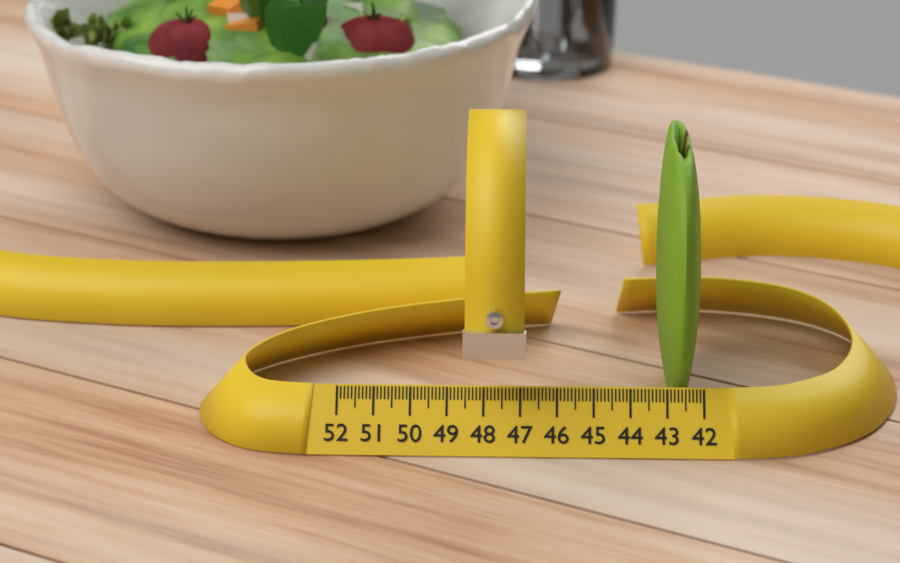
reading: 43.2 (no unit)
